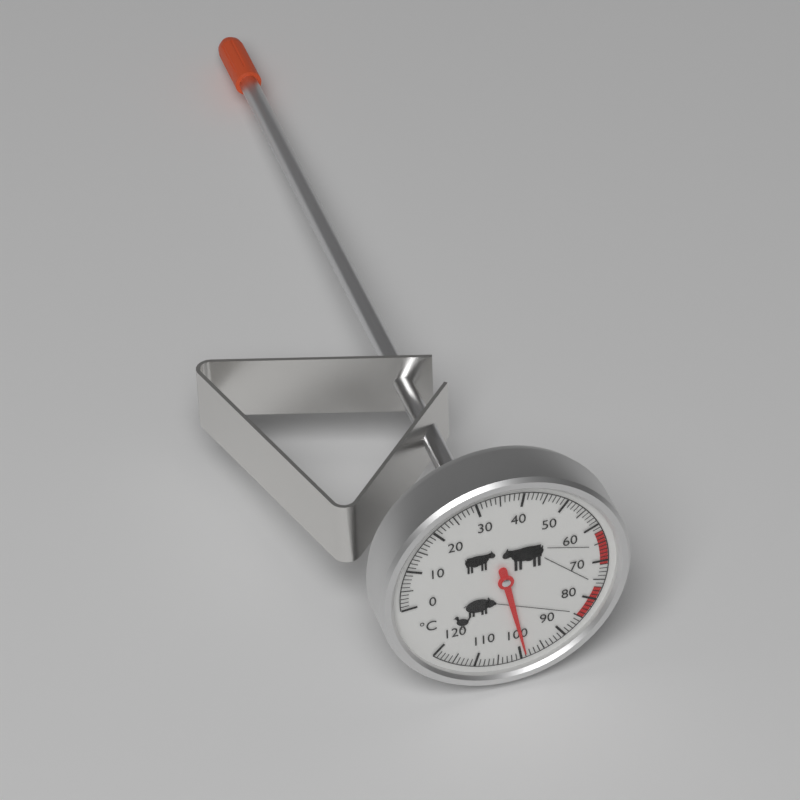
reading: 99 °C
